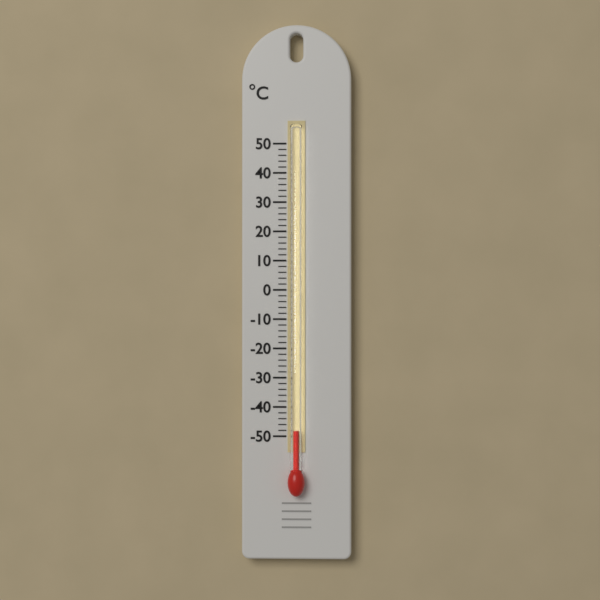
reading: -48 °C
